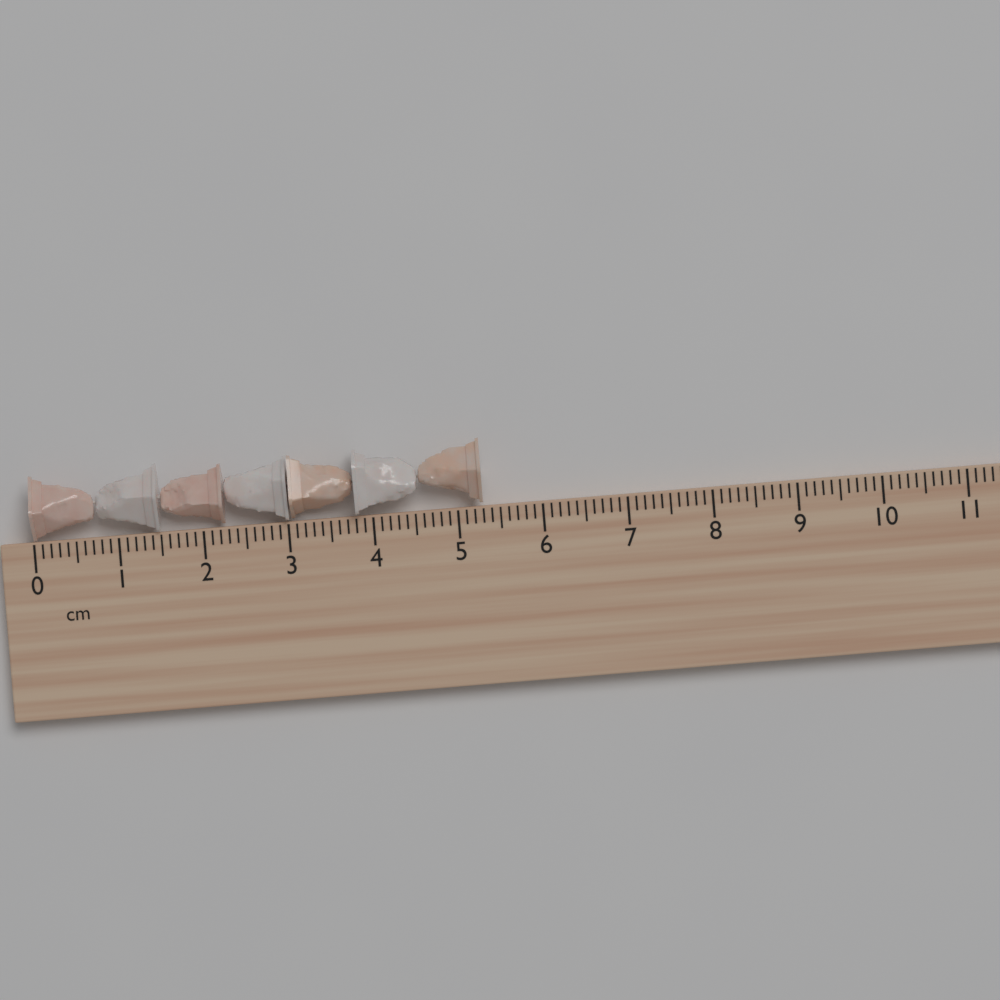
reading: 5.3 cm
